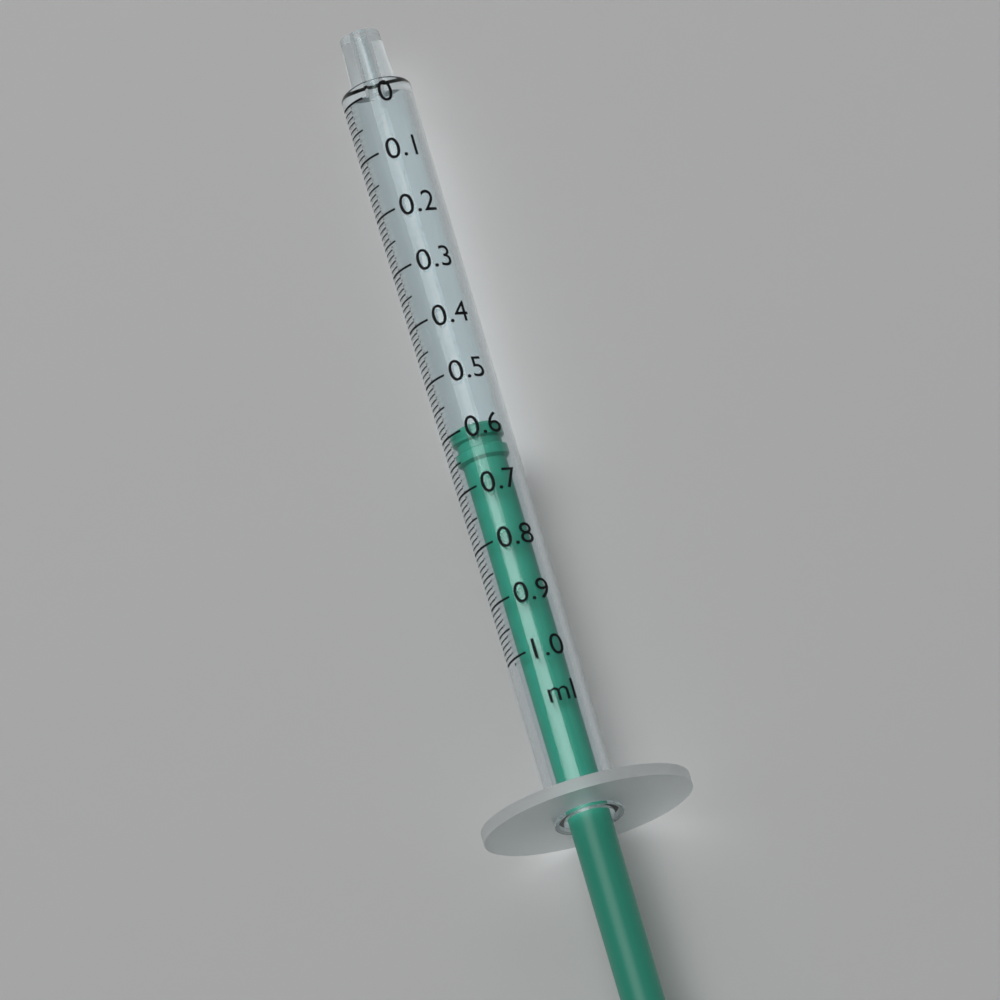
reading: 0.59 ml
